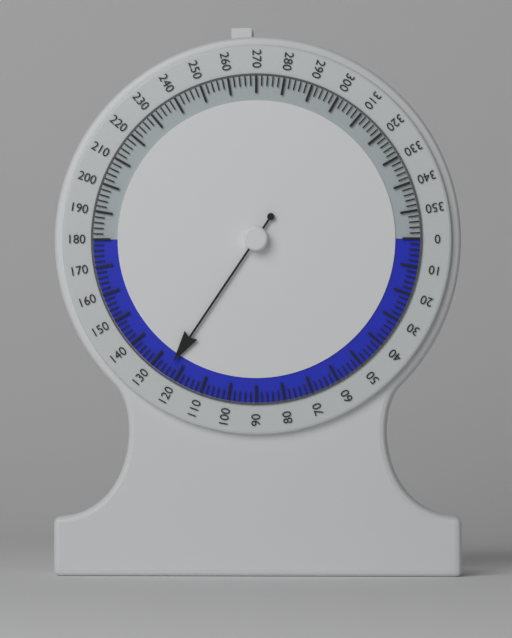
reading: 124 (no unit)
